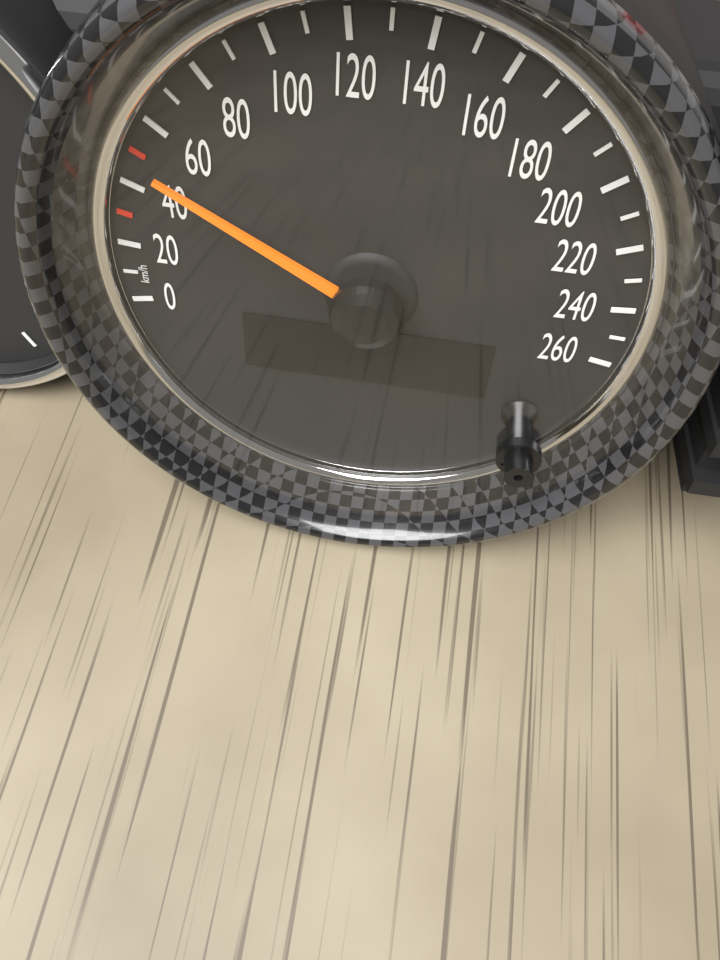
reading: 50 km/h
